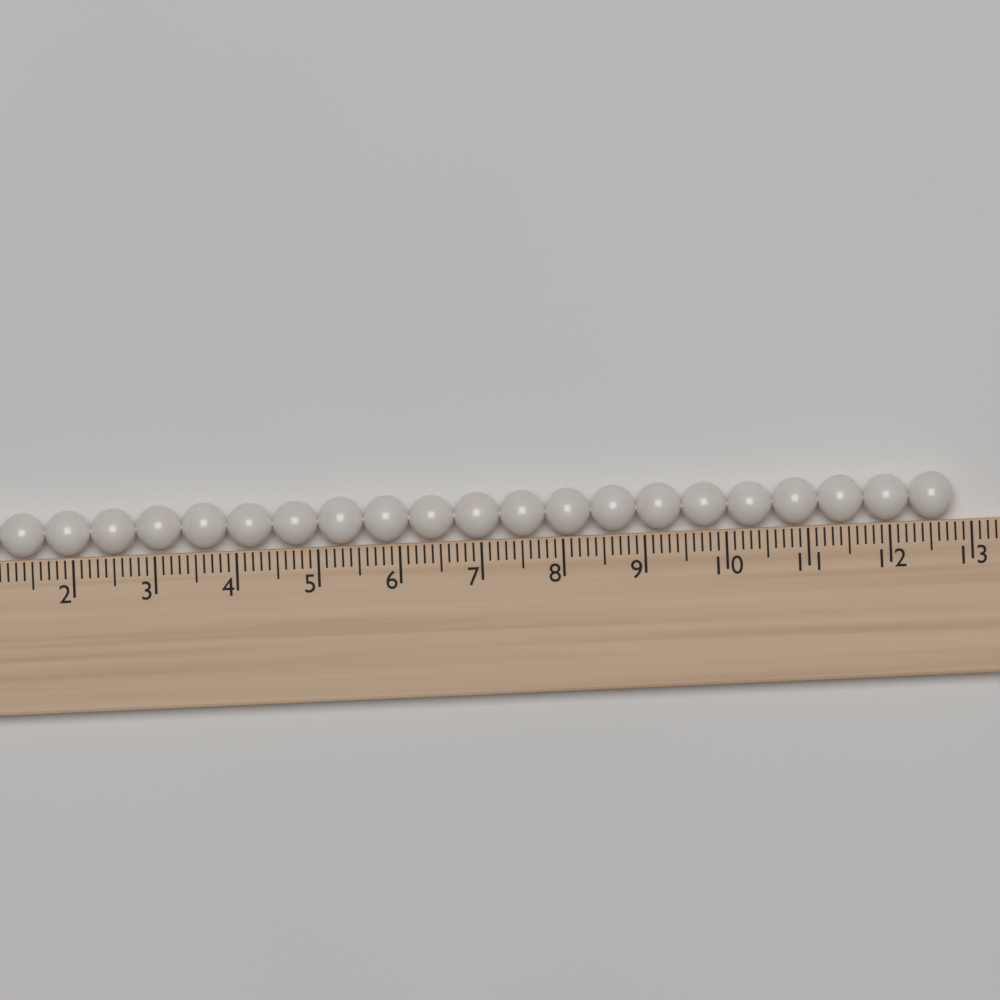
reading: 12.8 (no unit)
